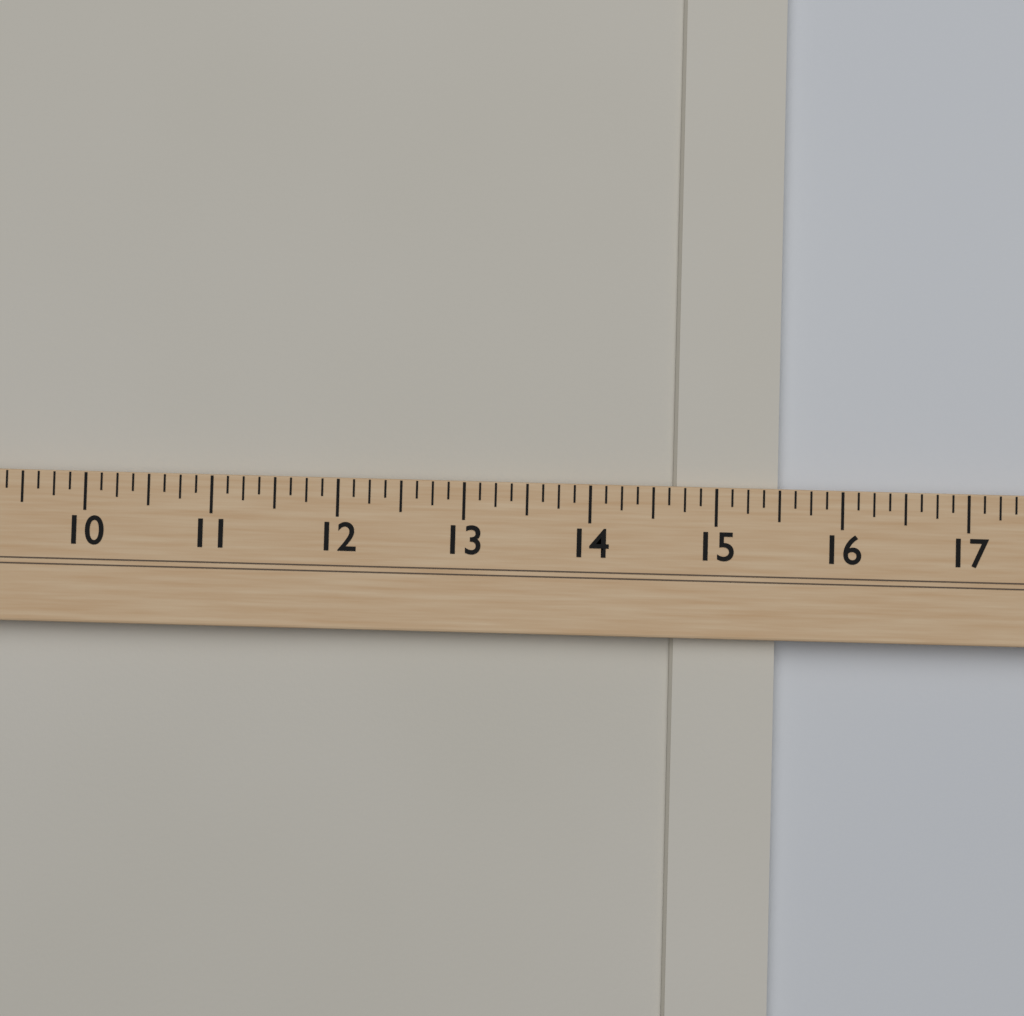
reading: 15.500 (no unit)
